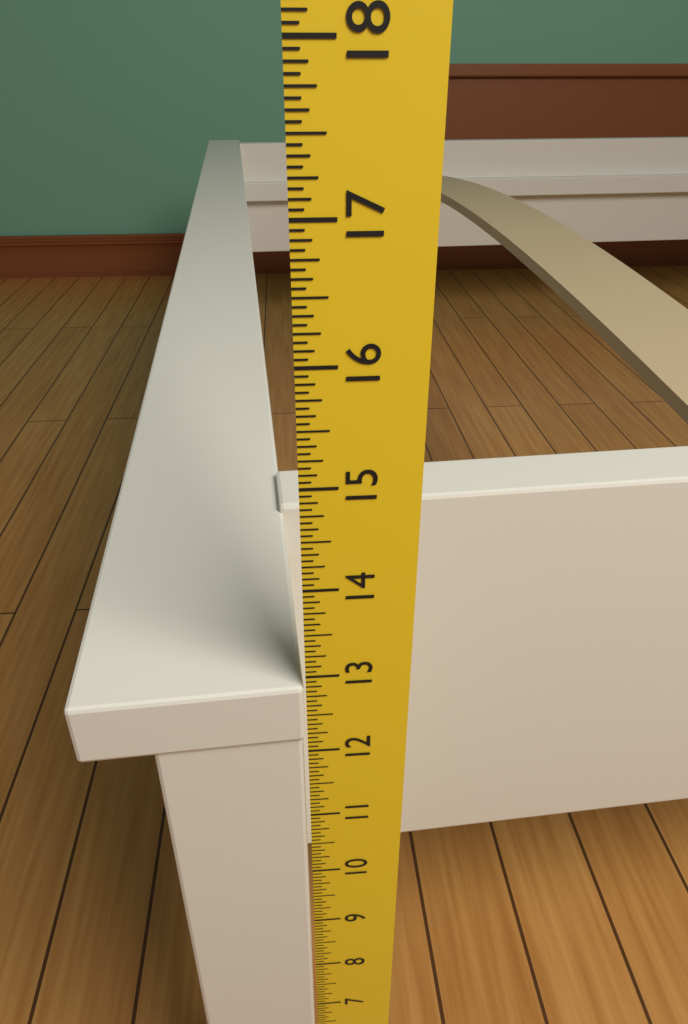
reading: 12.8750 in
